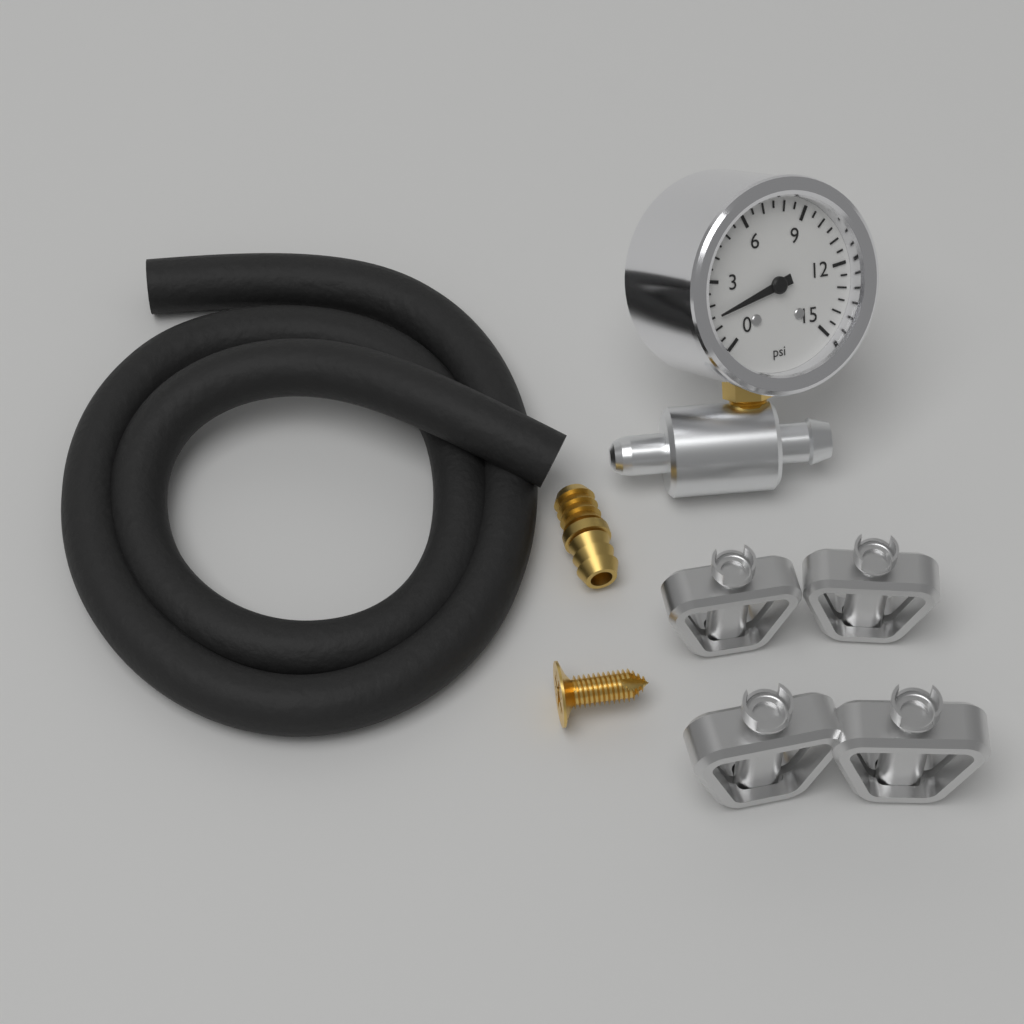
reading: 1.5 psi
